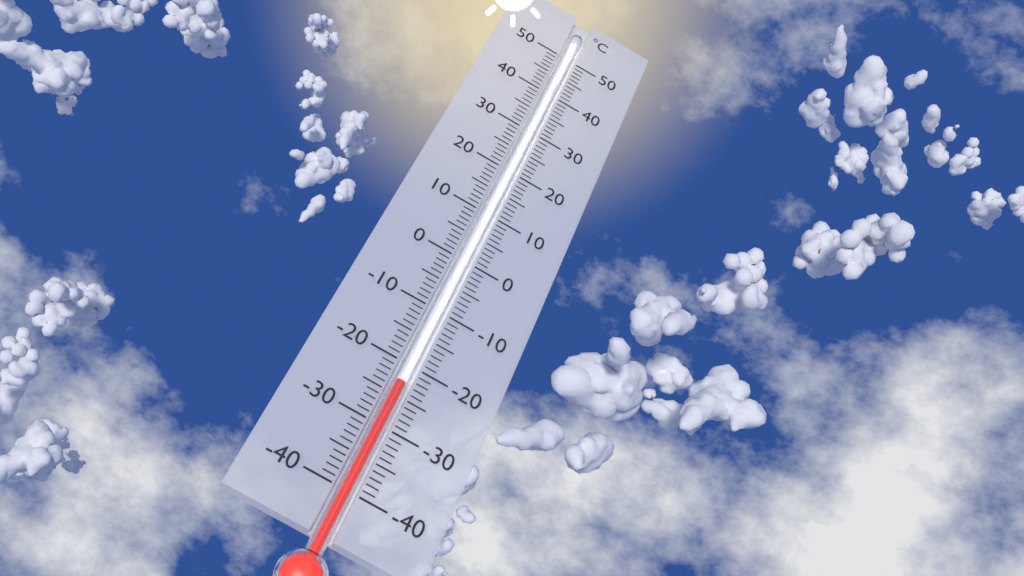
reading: -23 °C
